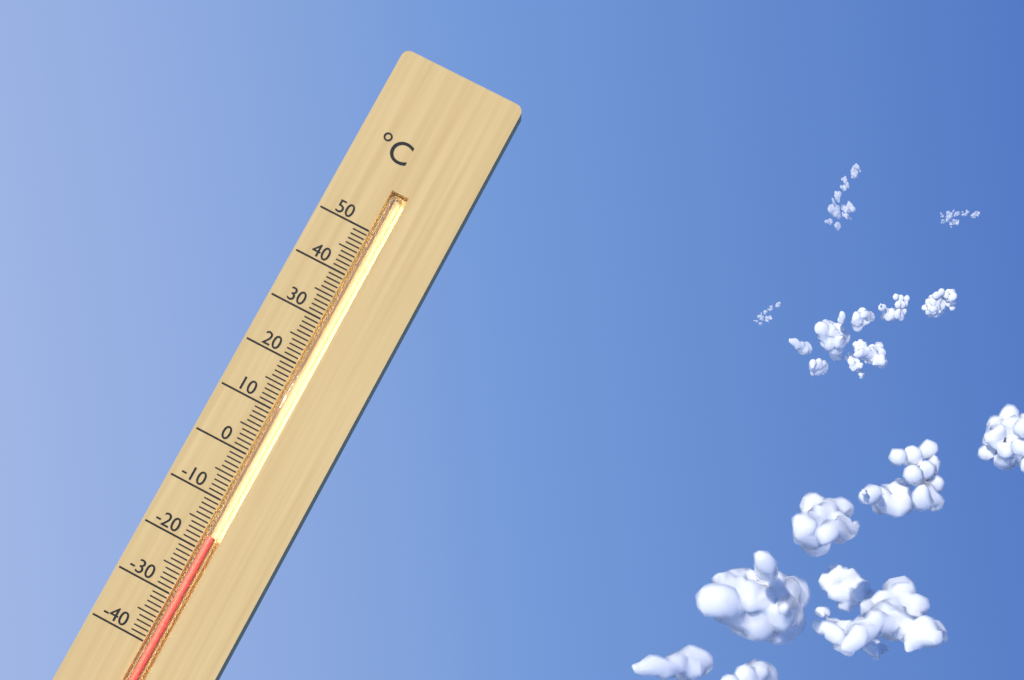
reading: -17 °C
